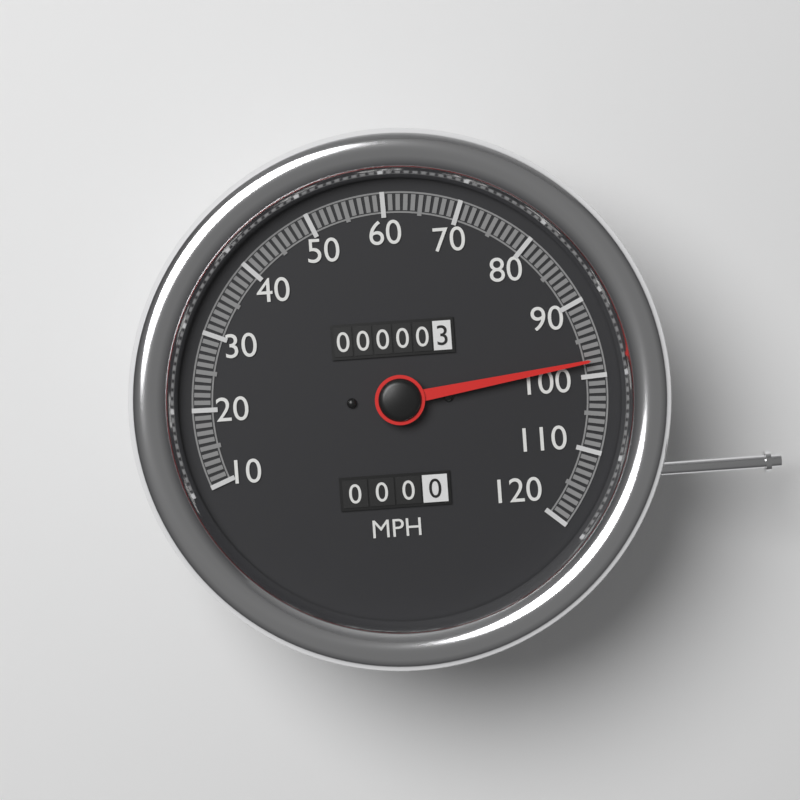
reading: 98 MPH
